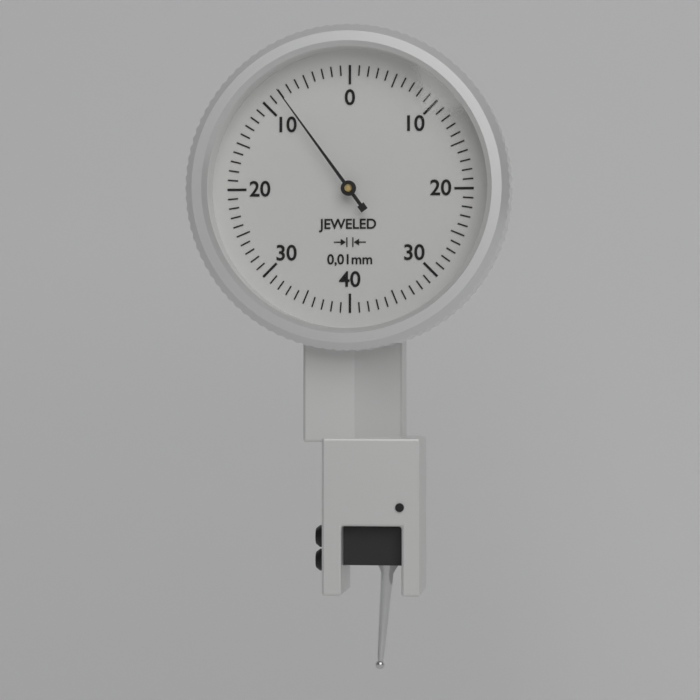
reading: 0.08 mm
